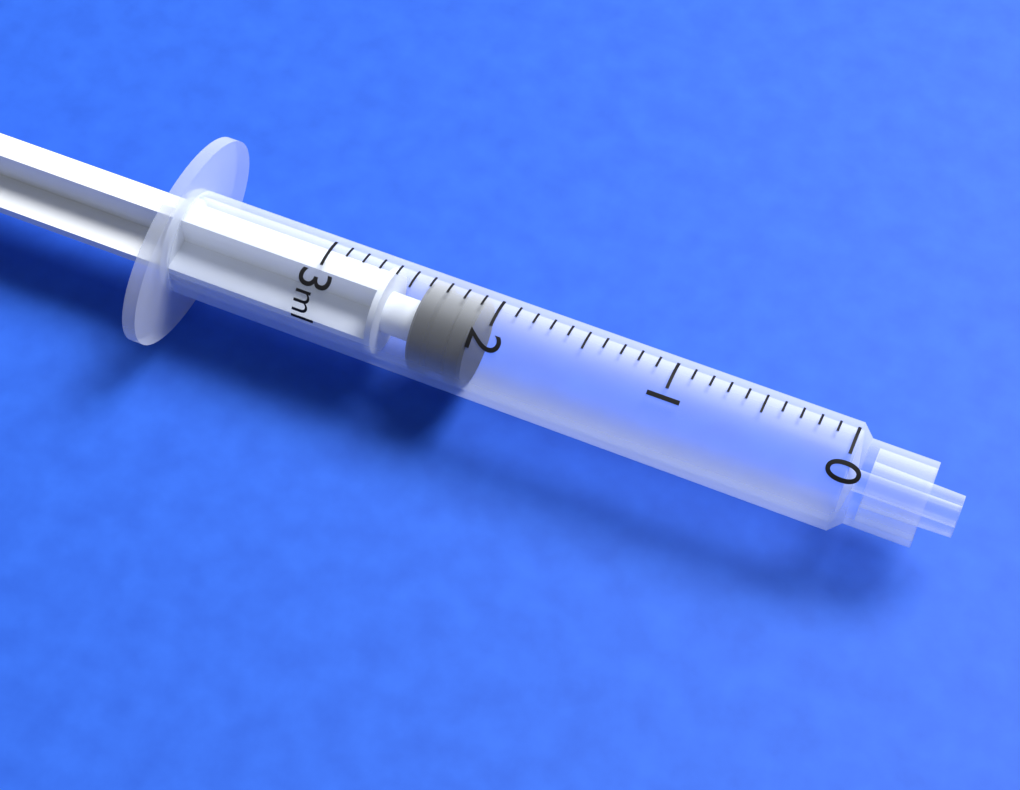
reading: 2.1 ml
